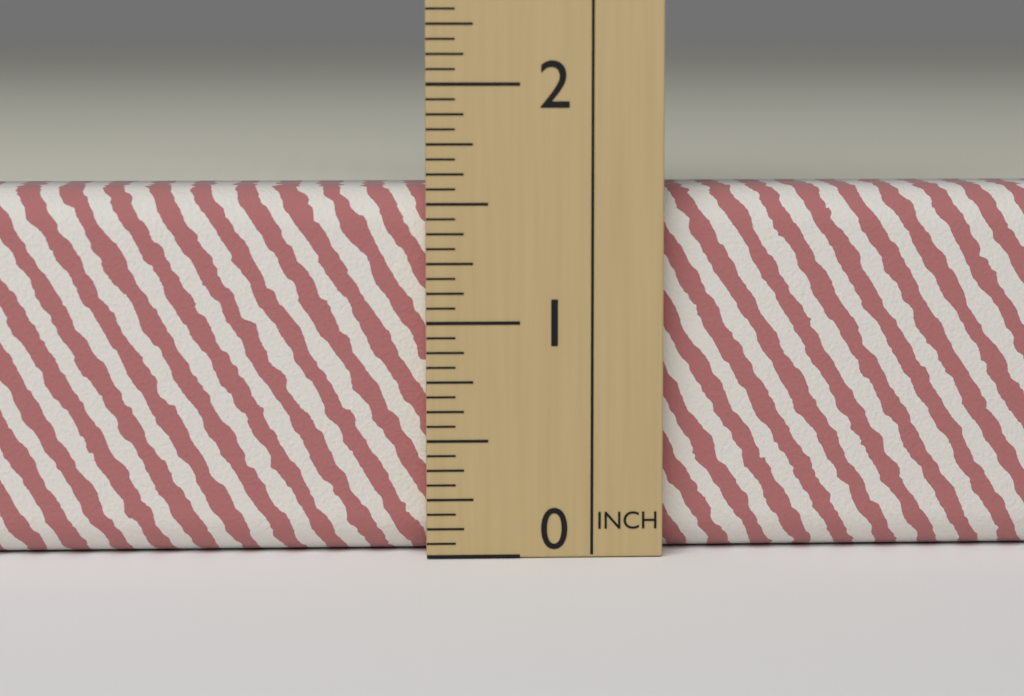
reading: 1.5625 in
